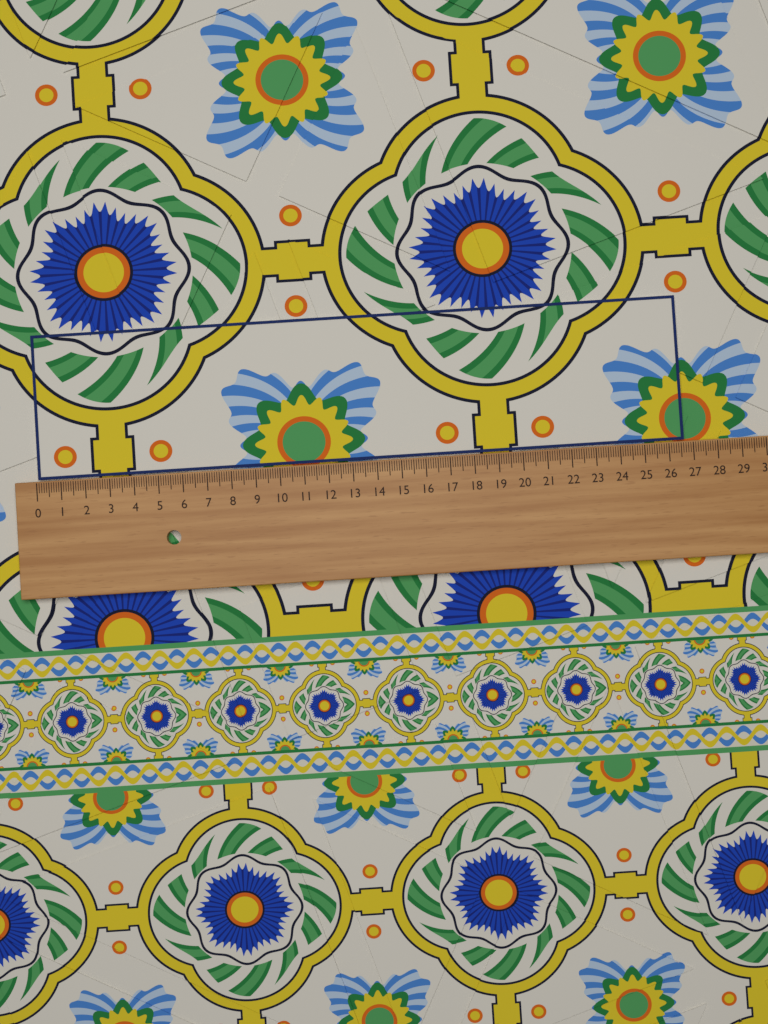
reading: 26.7 (no unit)
